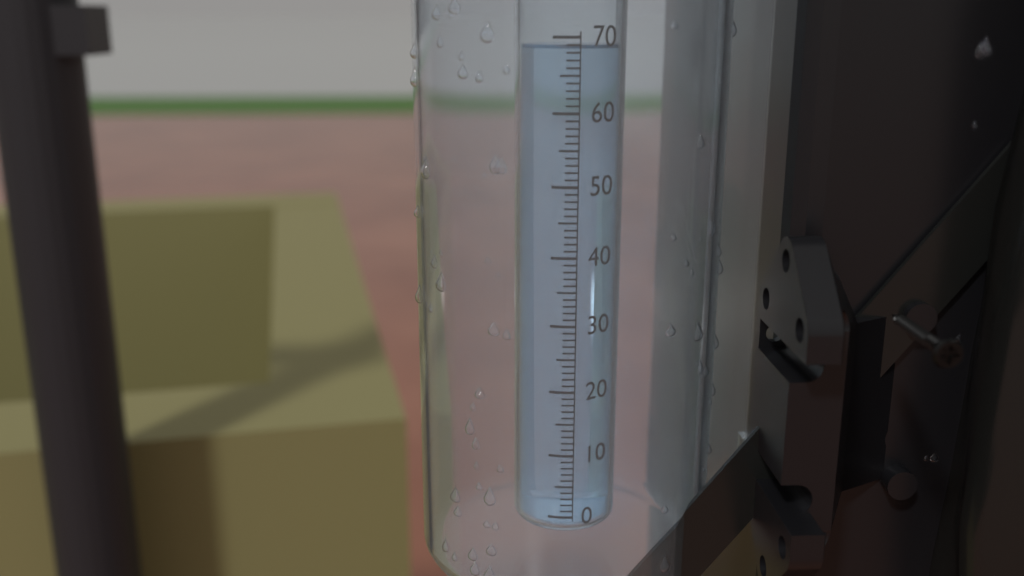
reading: 69 (no unit)
